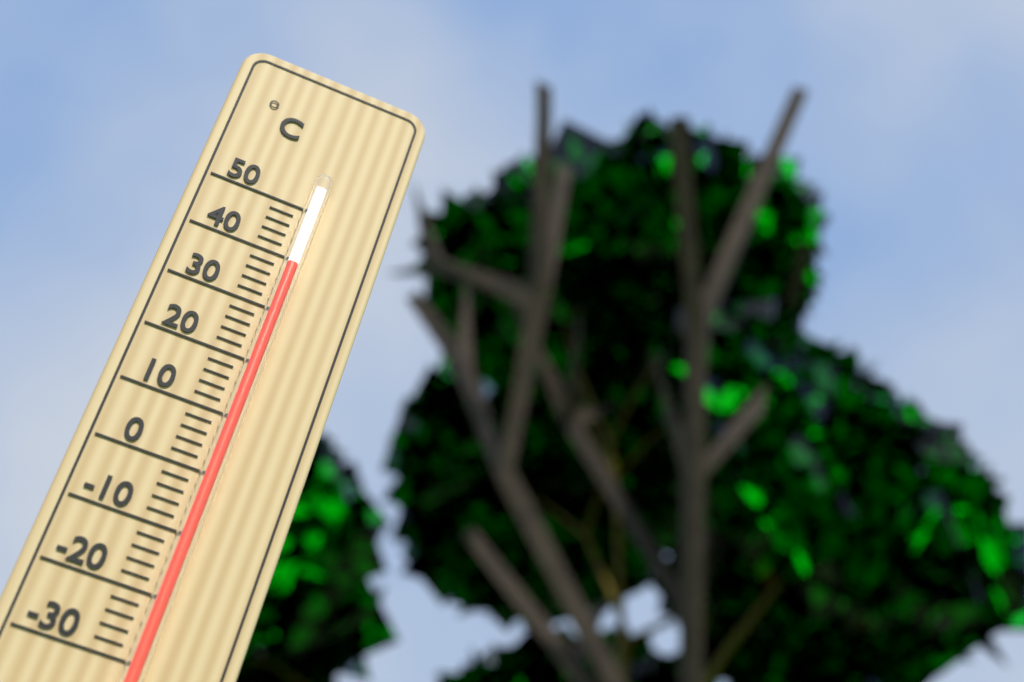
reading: 38 °C
